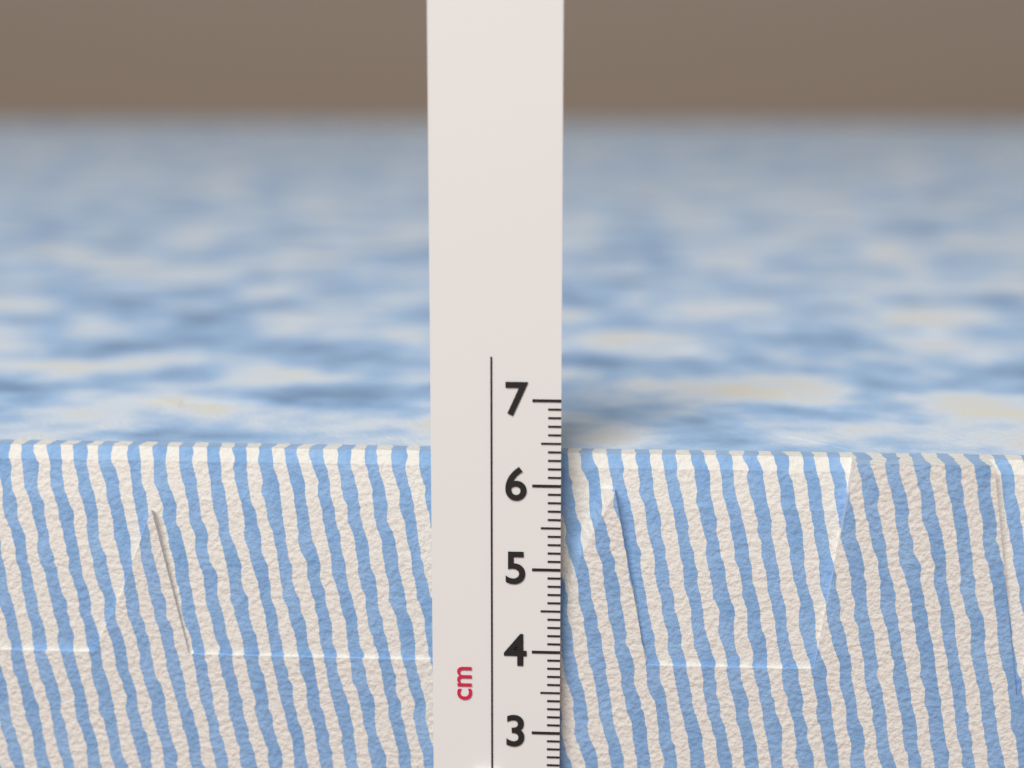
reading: 6.3 cm
